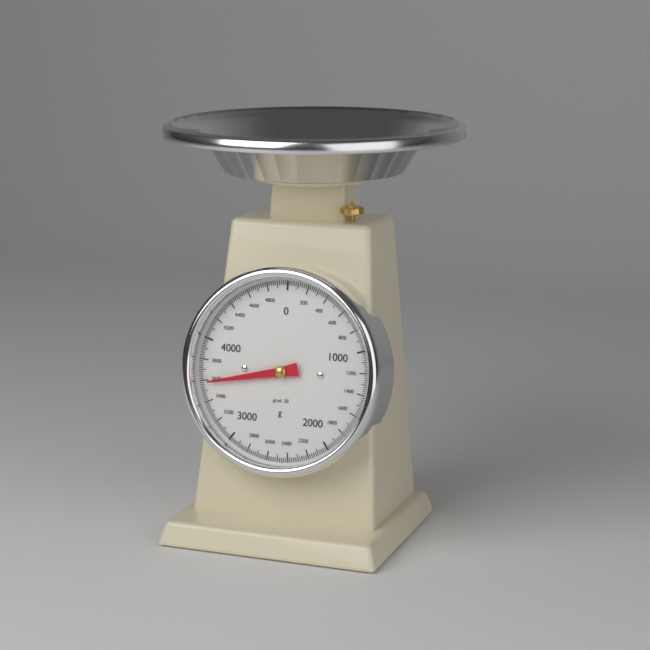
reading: 3580 g
